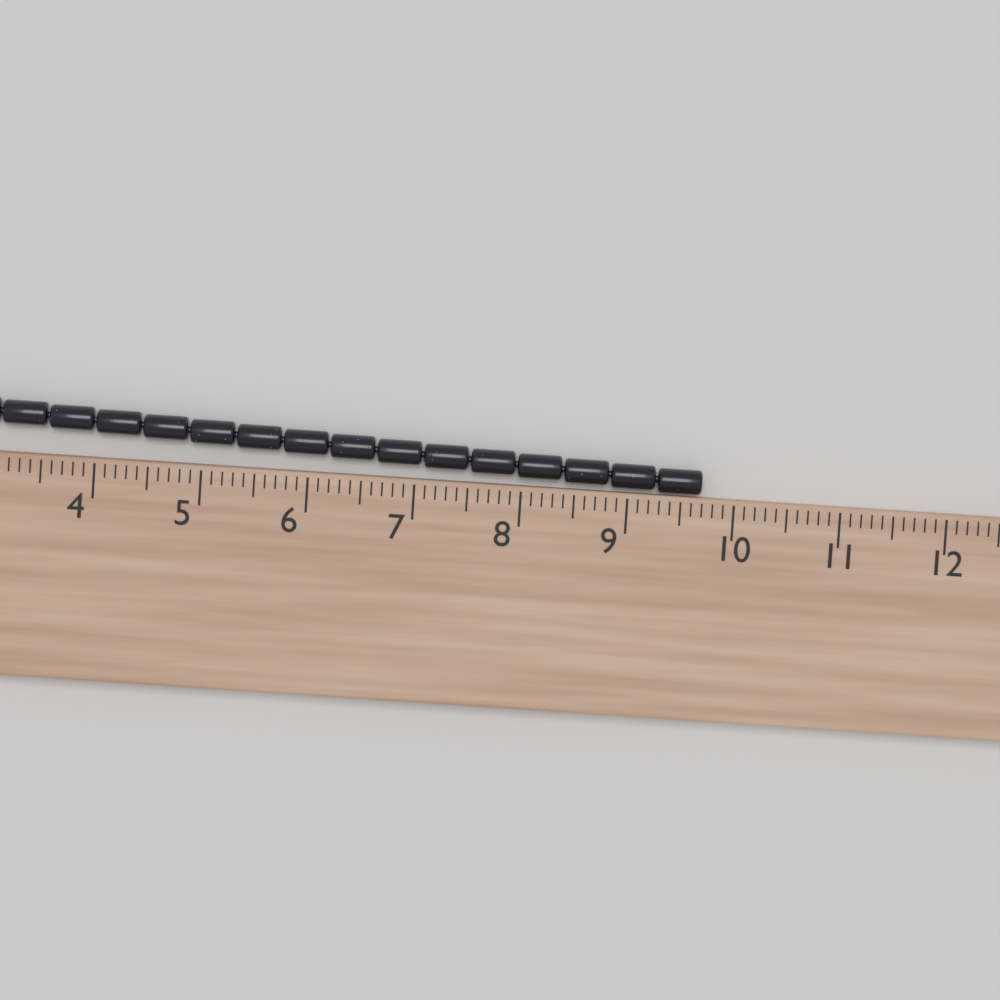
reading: 9.7 cm
